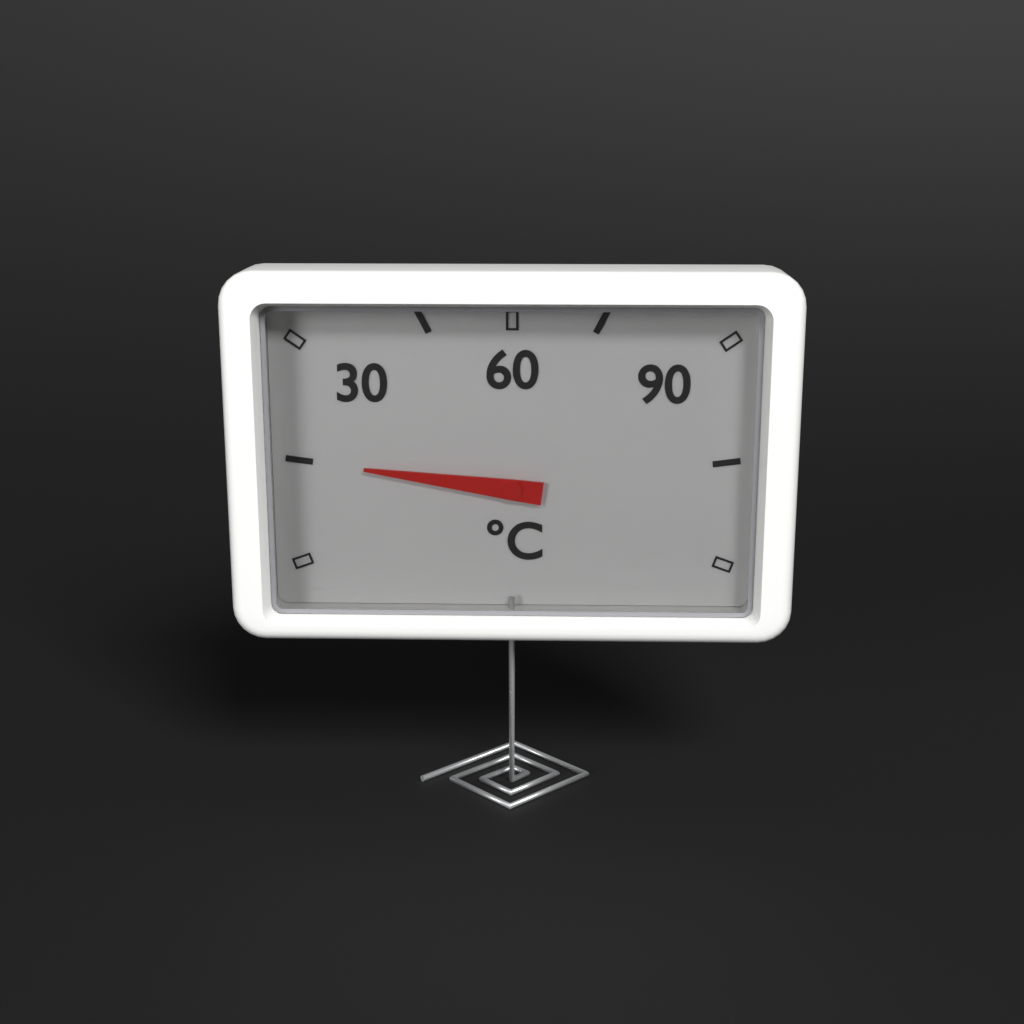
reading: 15 °C
